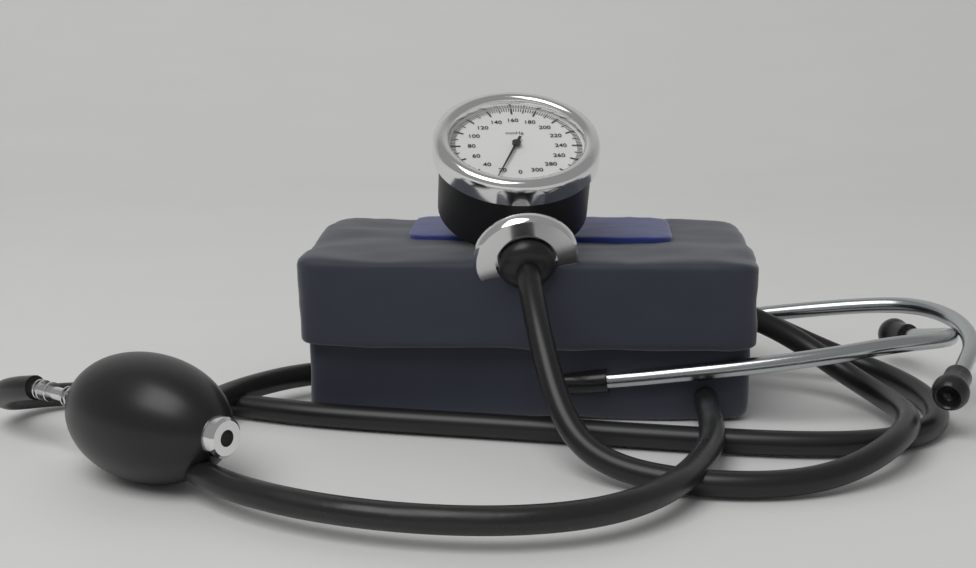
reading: 20 mmHg
